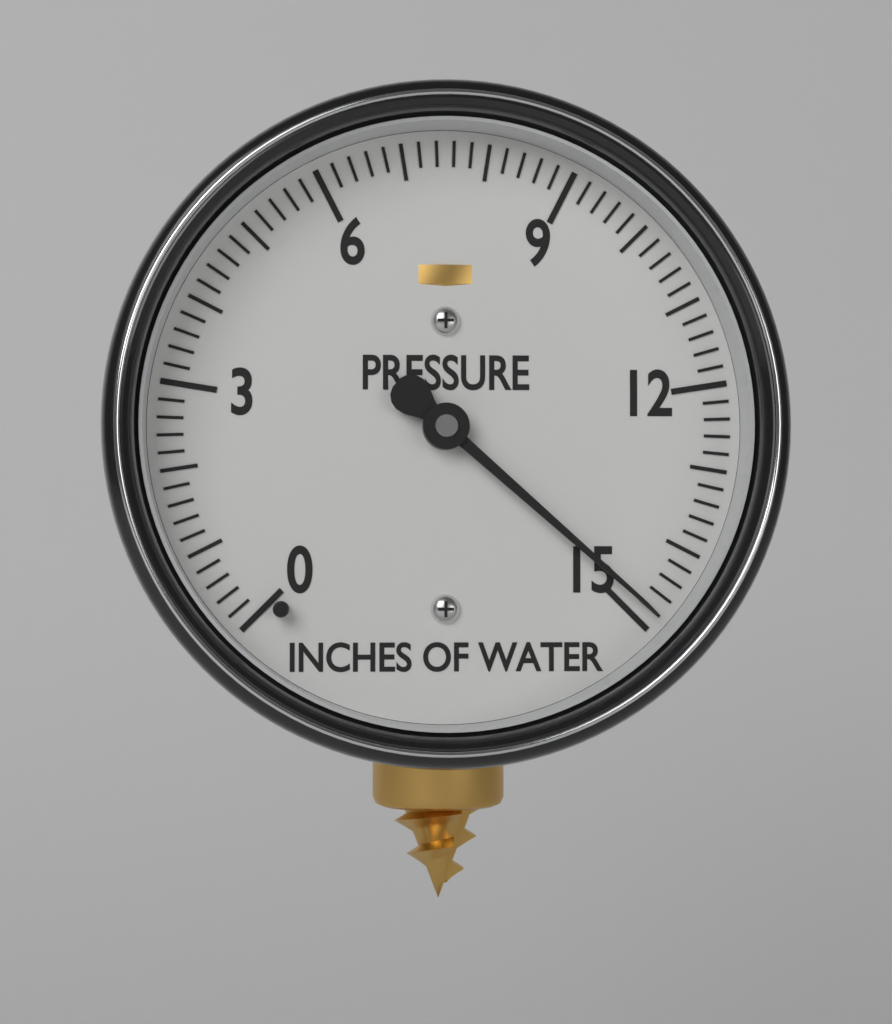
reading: 14.8 inches of water
